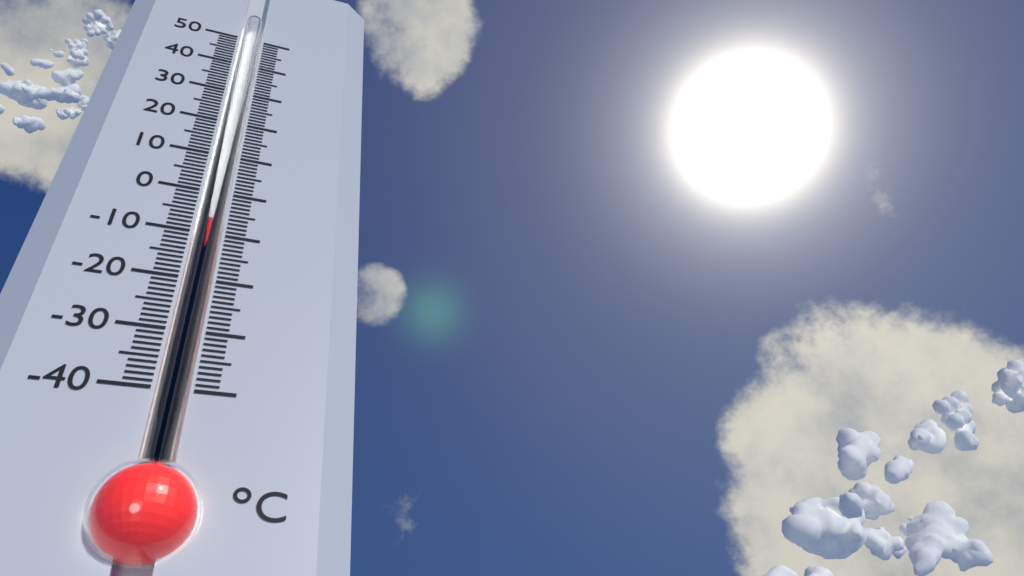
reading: -7 °C
